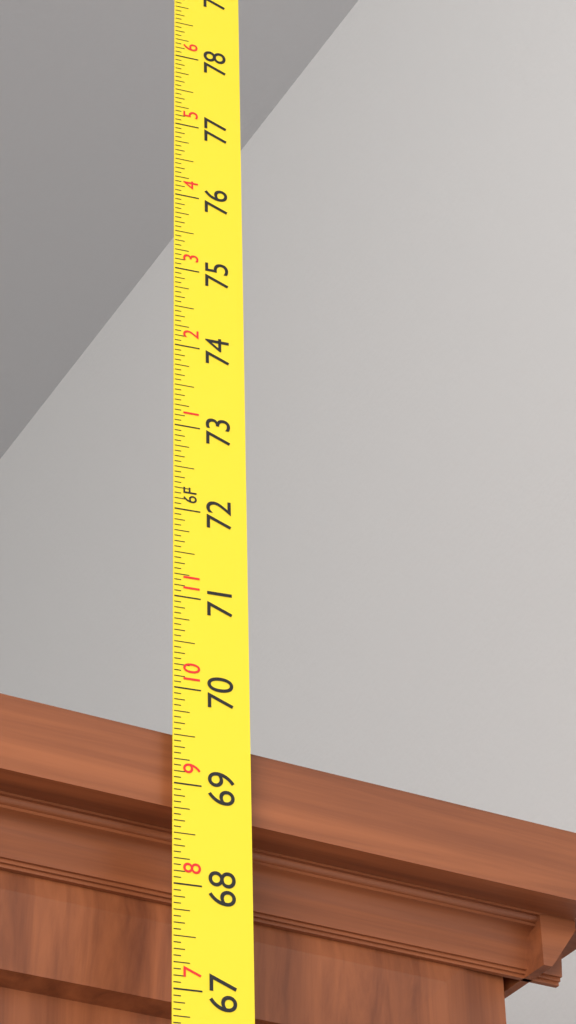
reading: 69.5625 in
